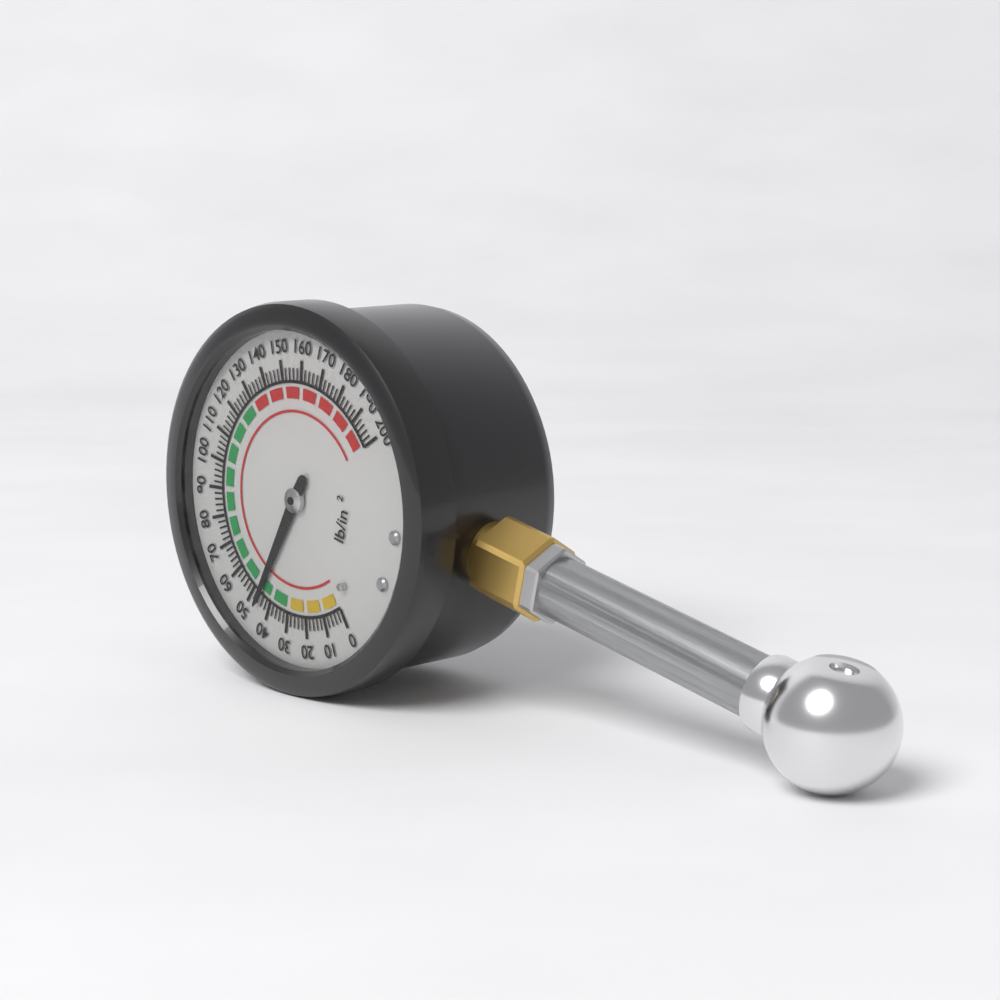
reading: 46 psi
